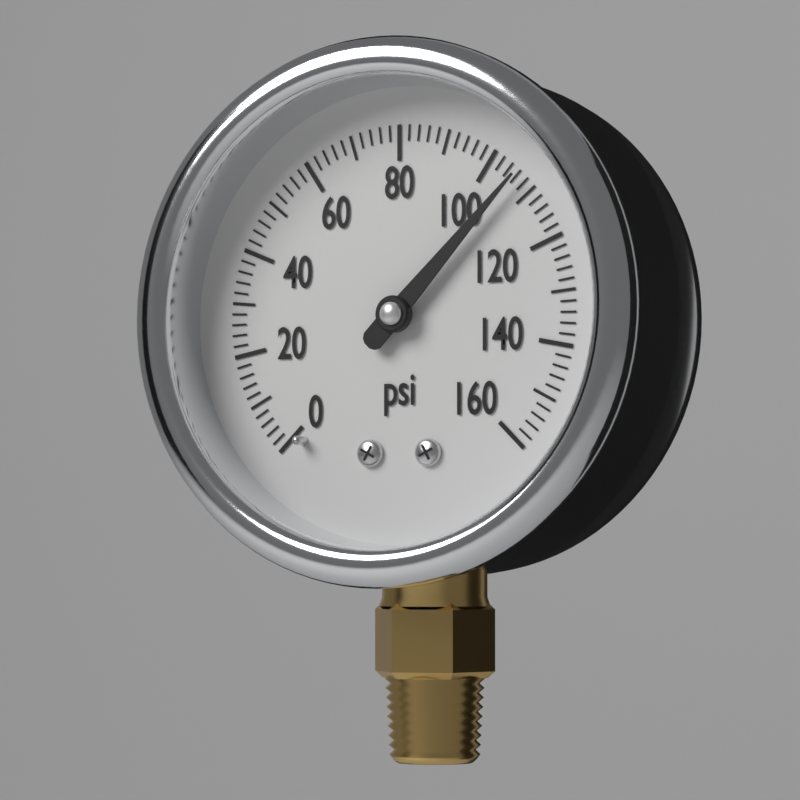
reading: 106 psi
